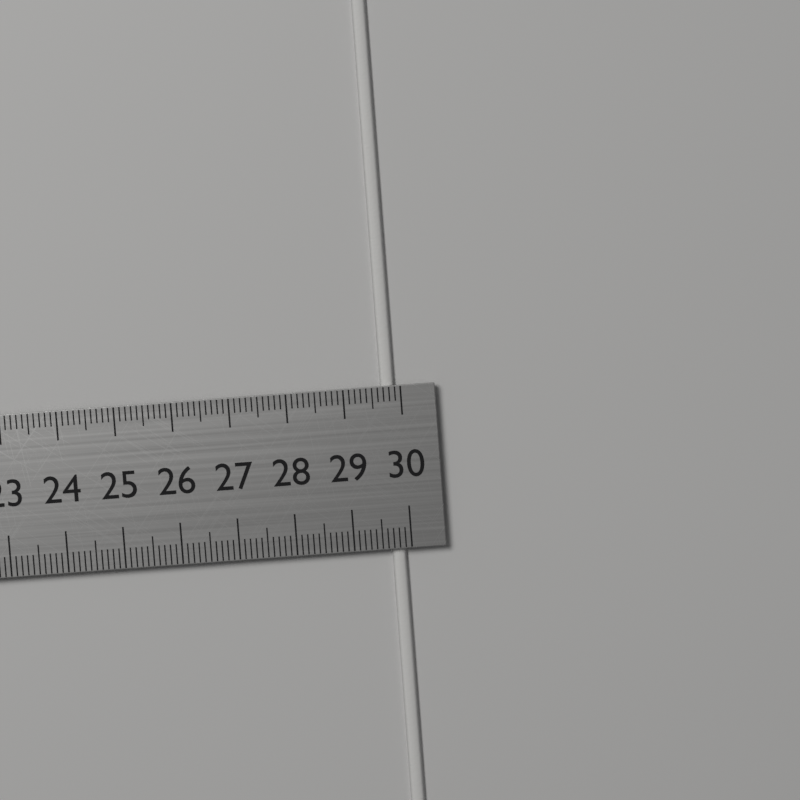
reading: 29.9 cm
